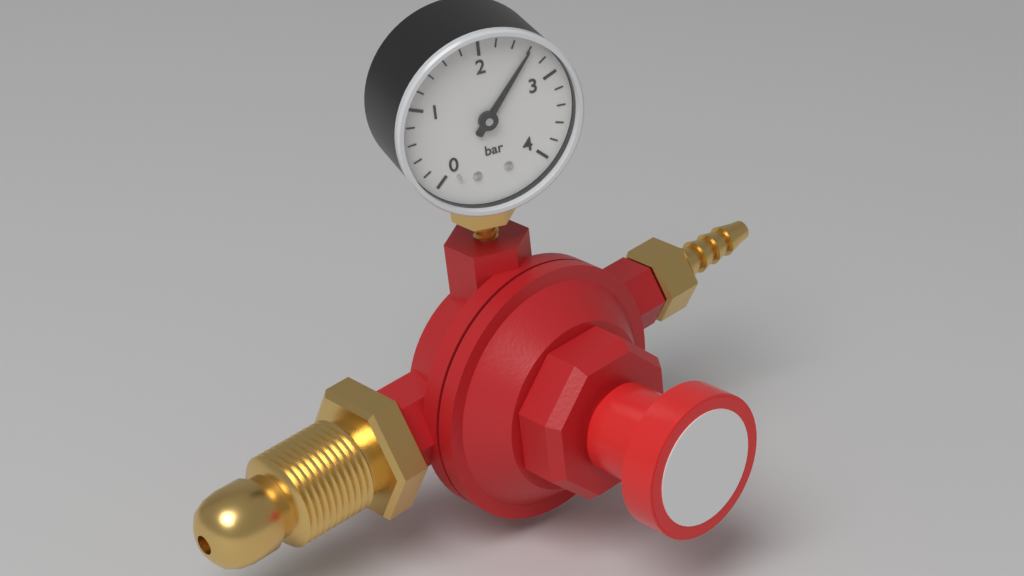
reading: 2.6 bar
